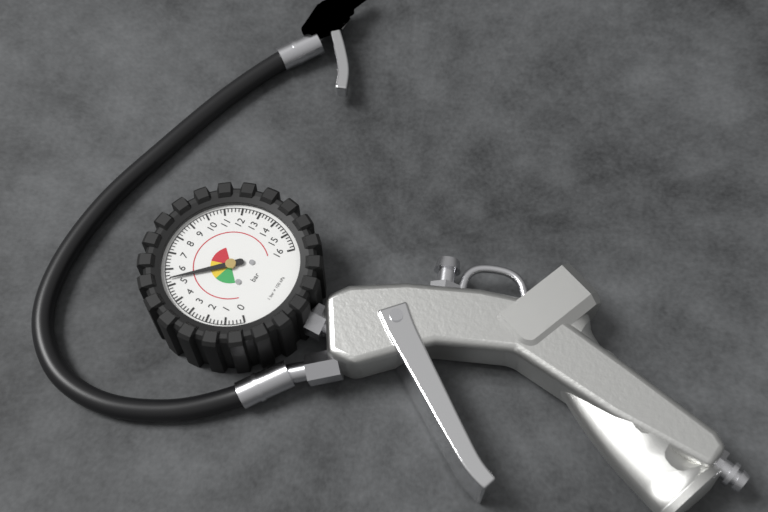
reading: 5.4 bar
